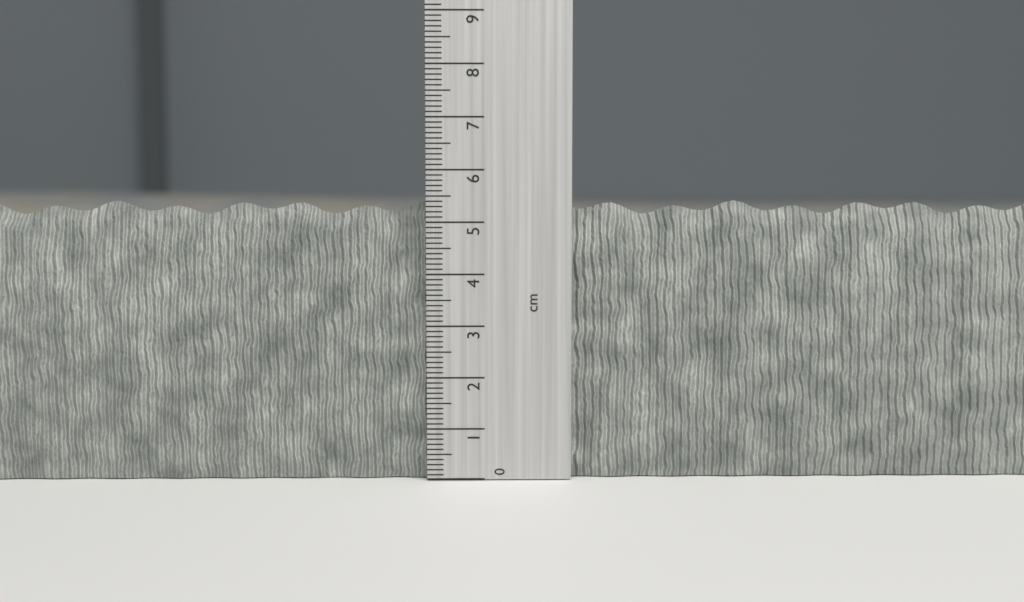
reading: 5.4 cm
